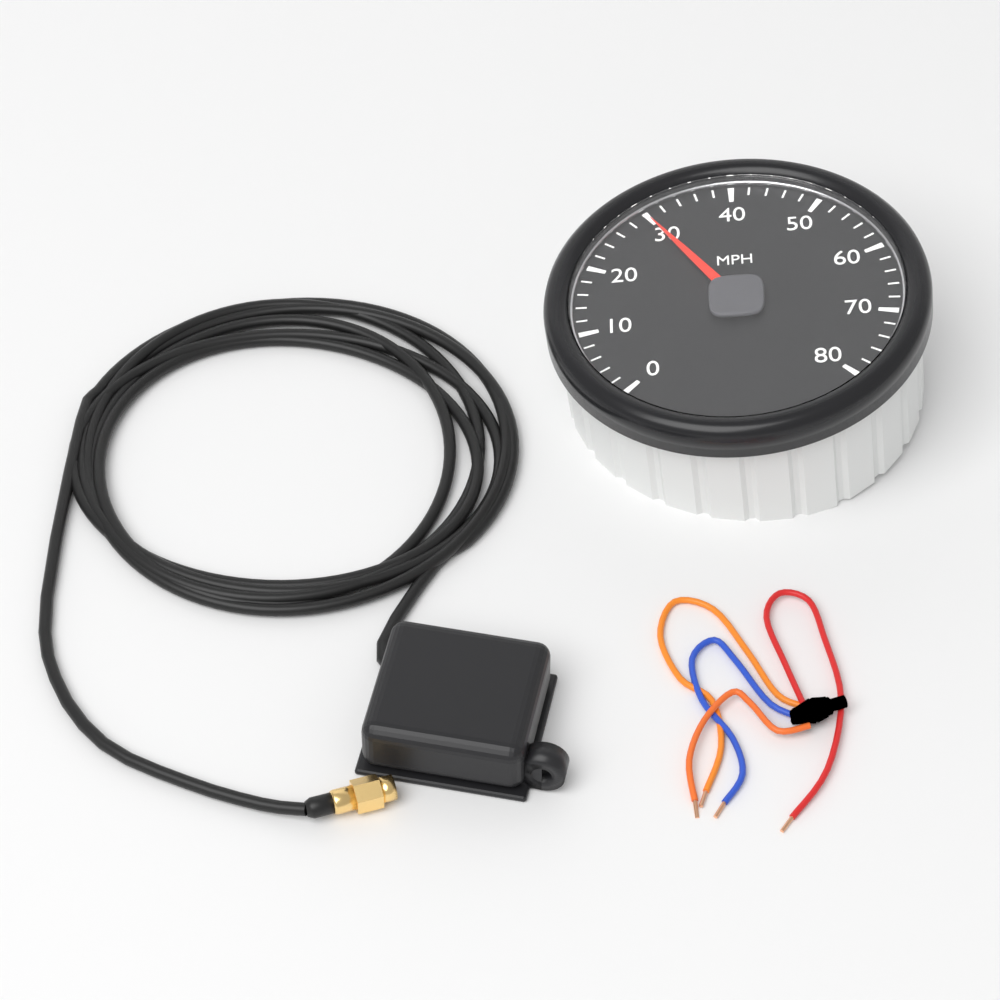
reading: 30 MPH
